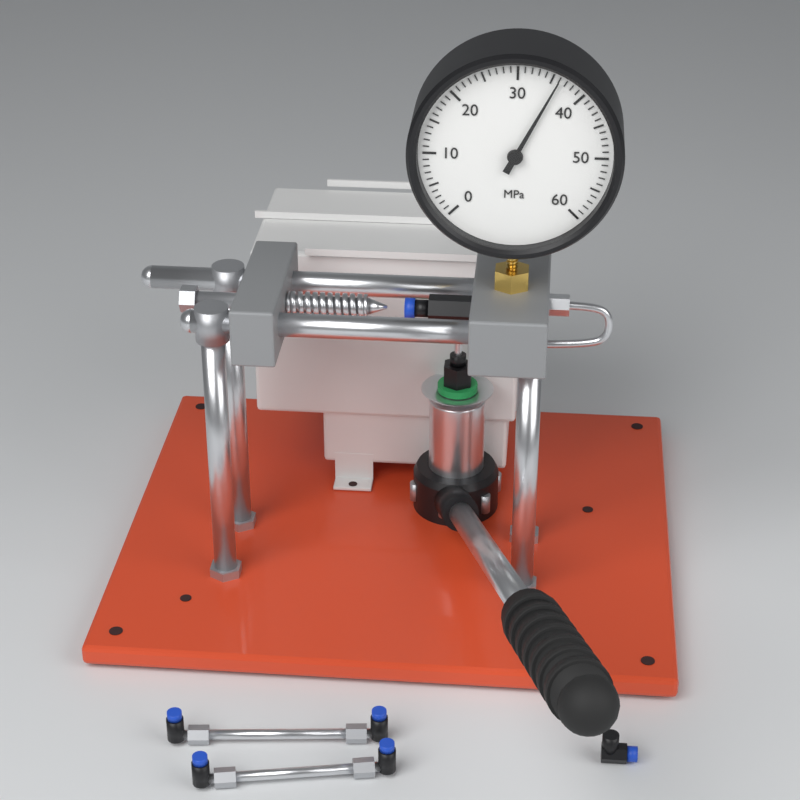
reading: 36 MPa
